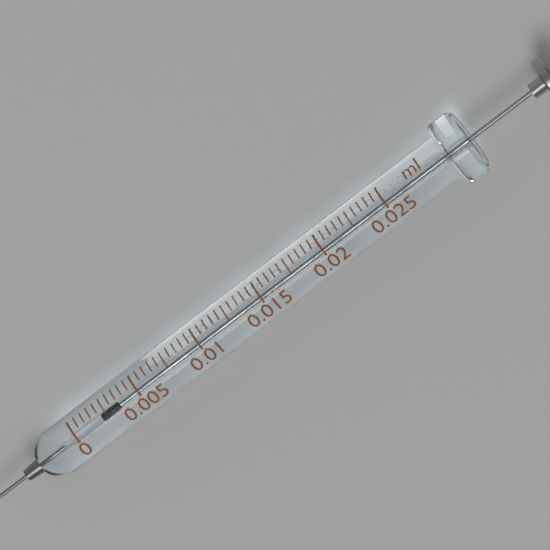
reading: 0.0020 ml
